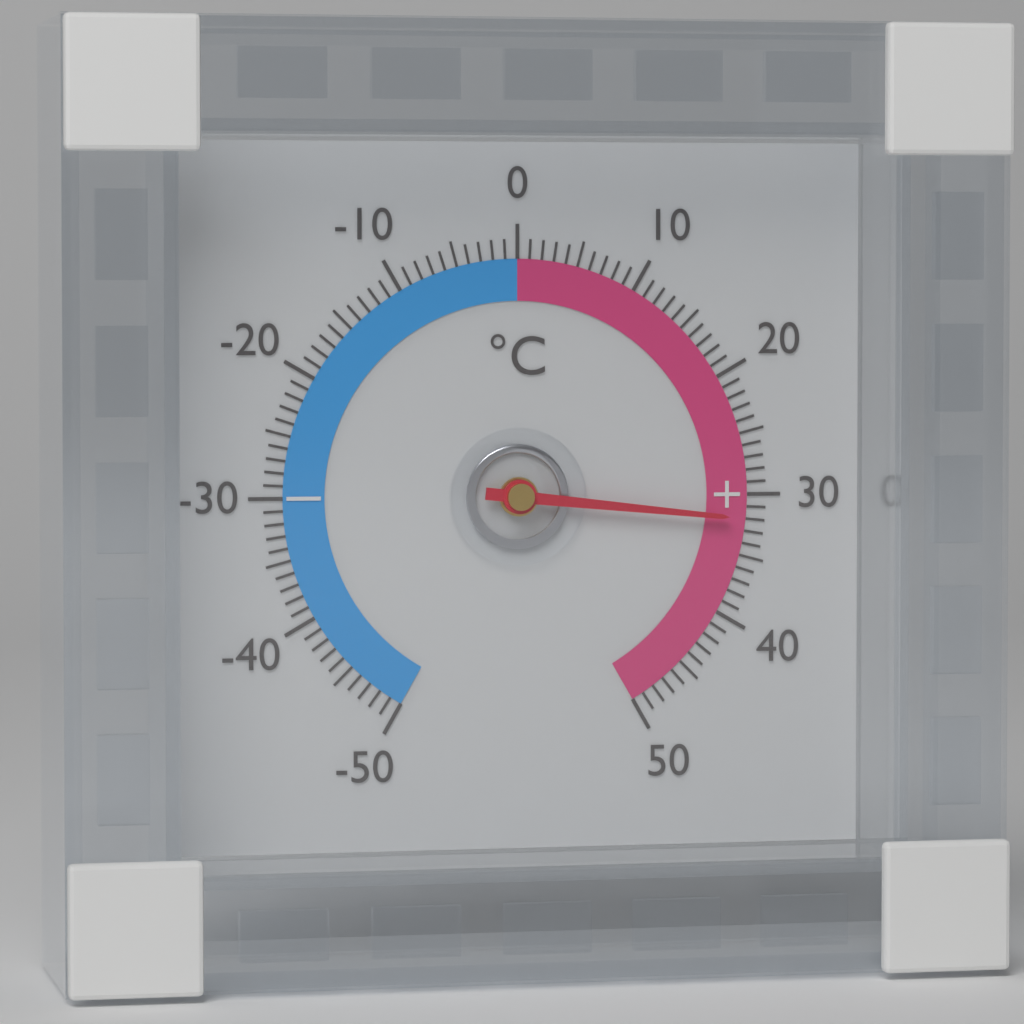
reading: 32 °C
